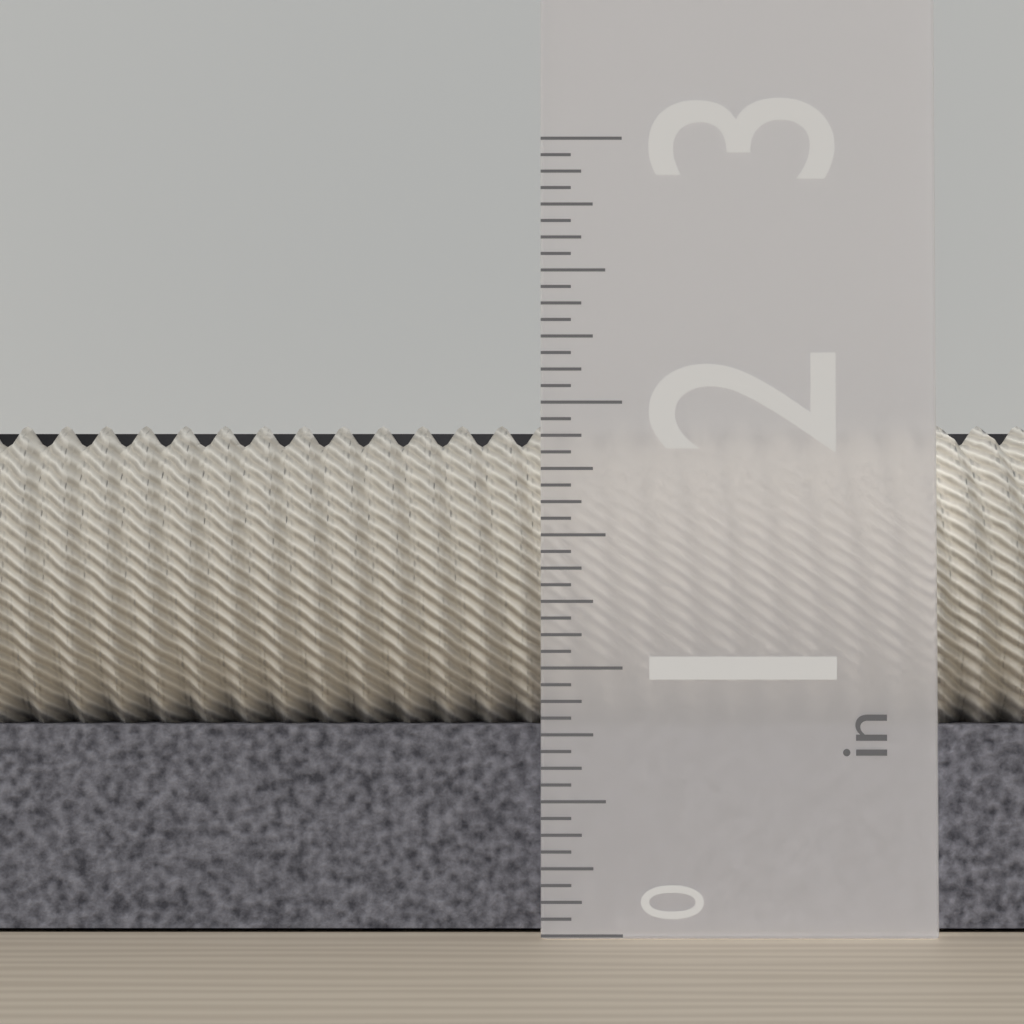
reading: 1.9375 in
